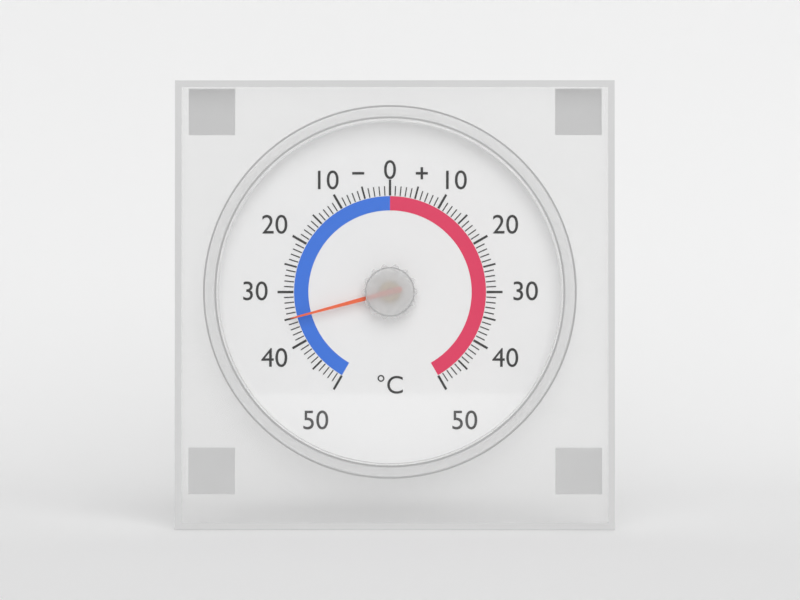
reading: -35 °C
